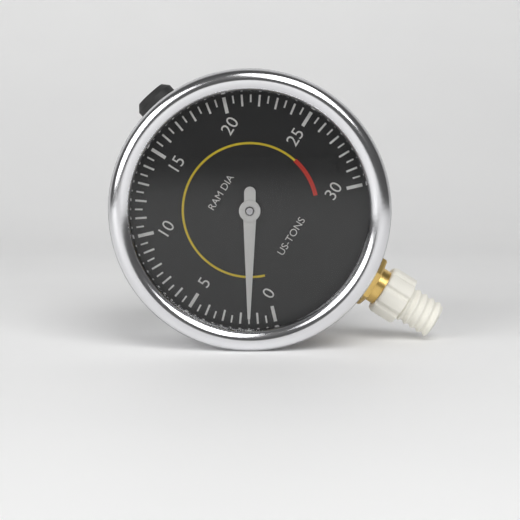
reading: 1.5 US-TONS
